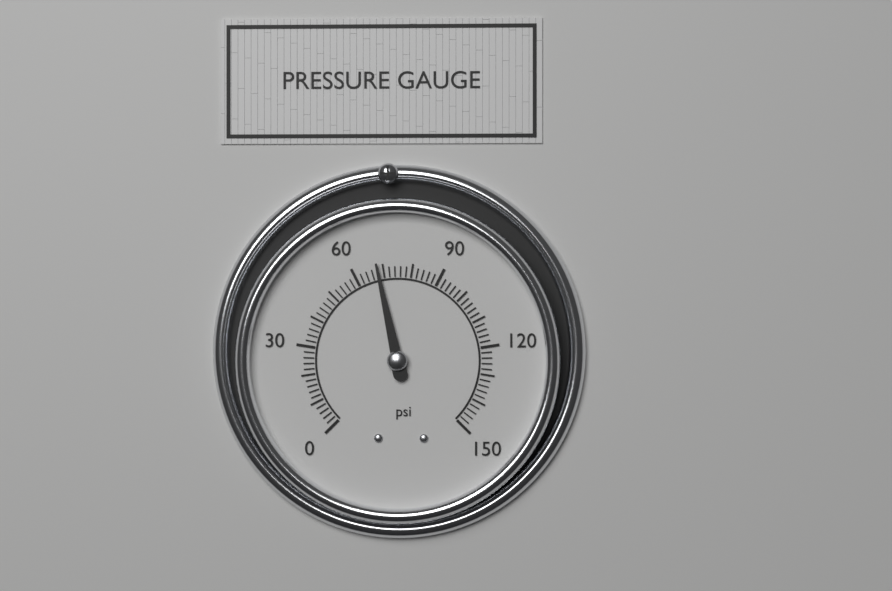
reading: 68 psi
